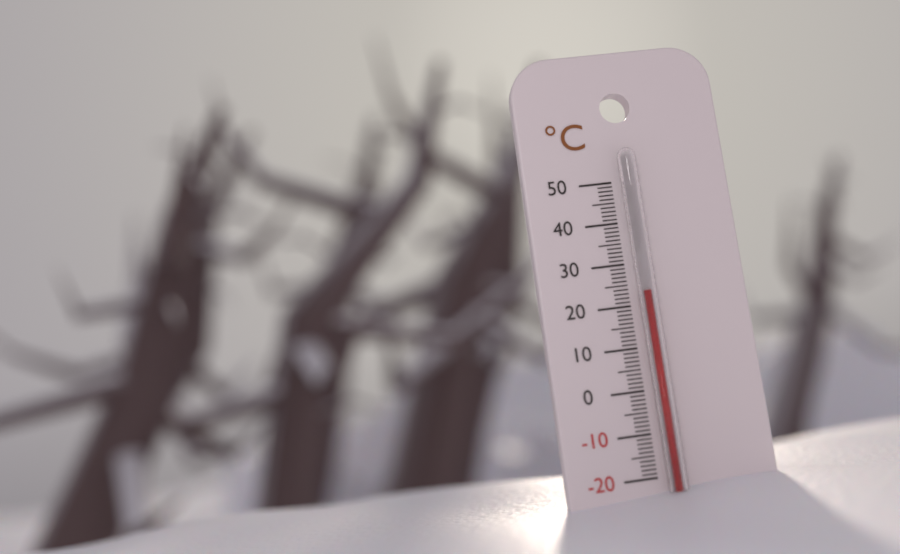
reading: 23 °C
